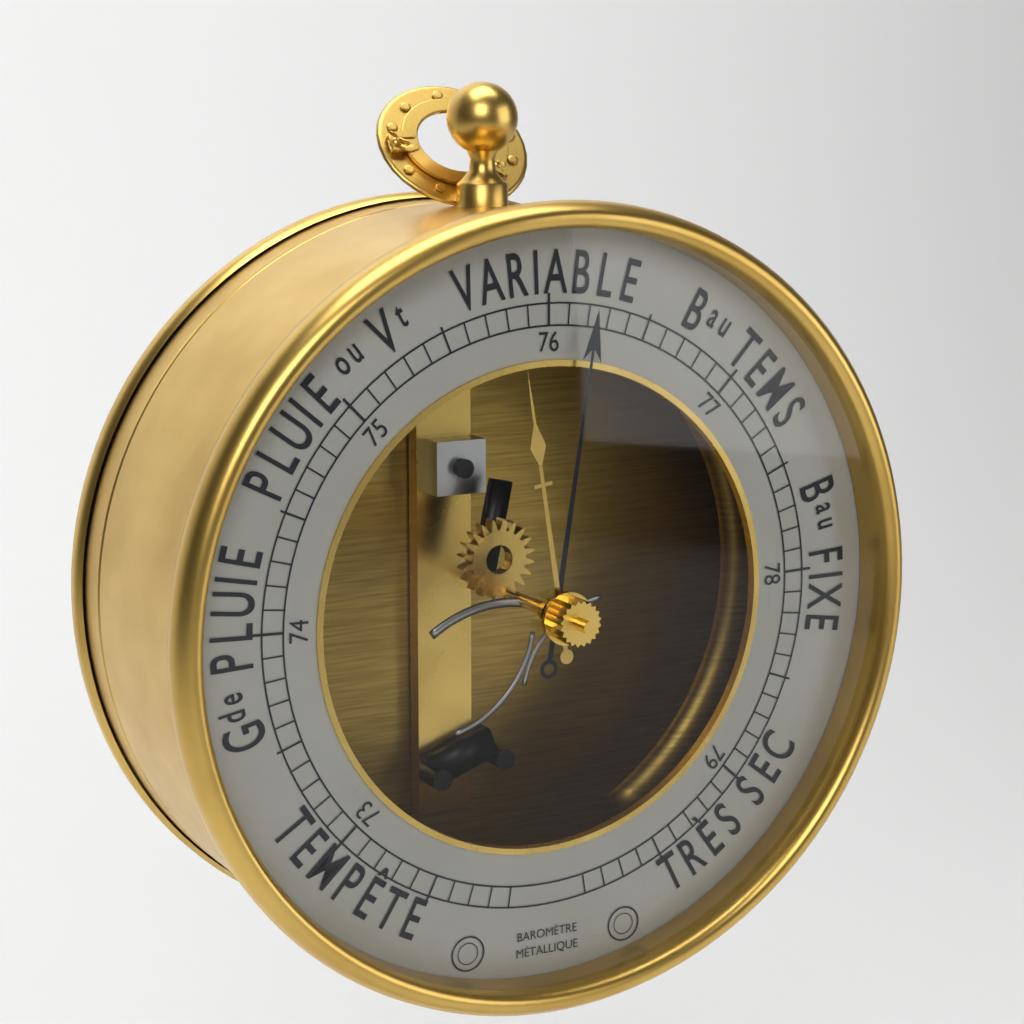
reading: 76.2 (no unit)
